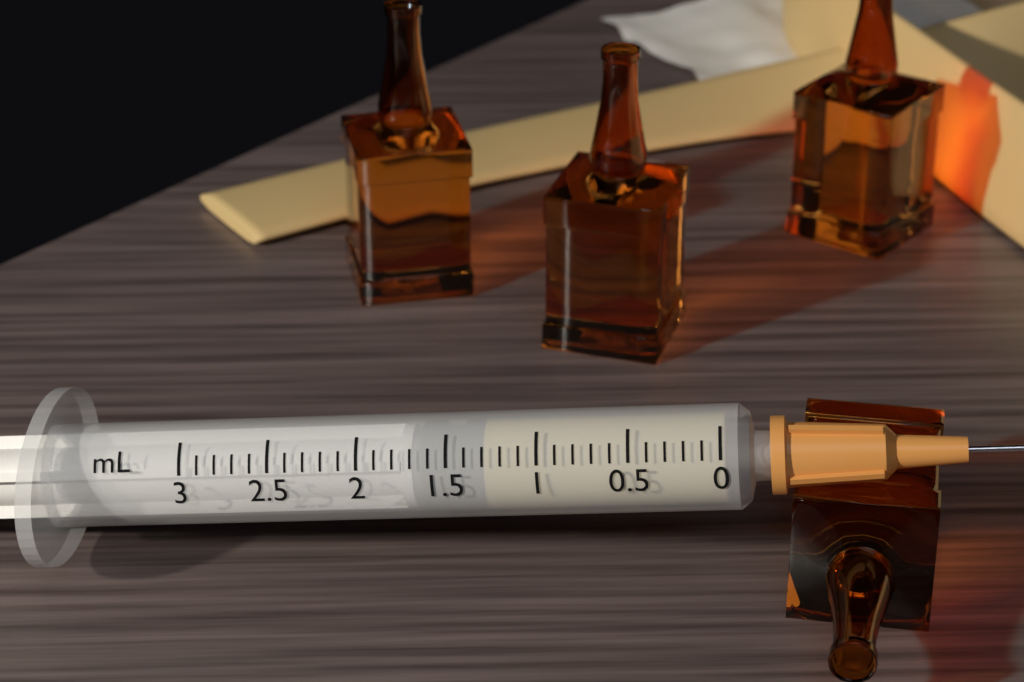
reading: 1.3 mL
